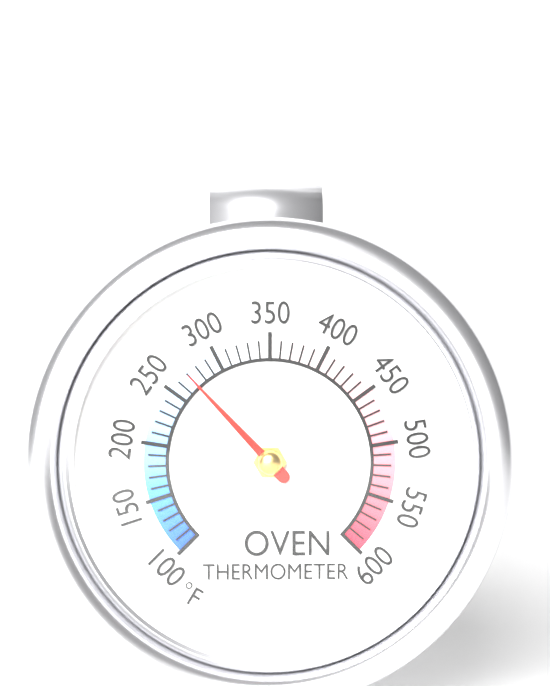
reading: 270 °F
